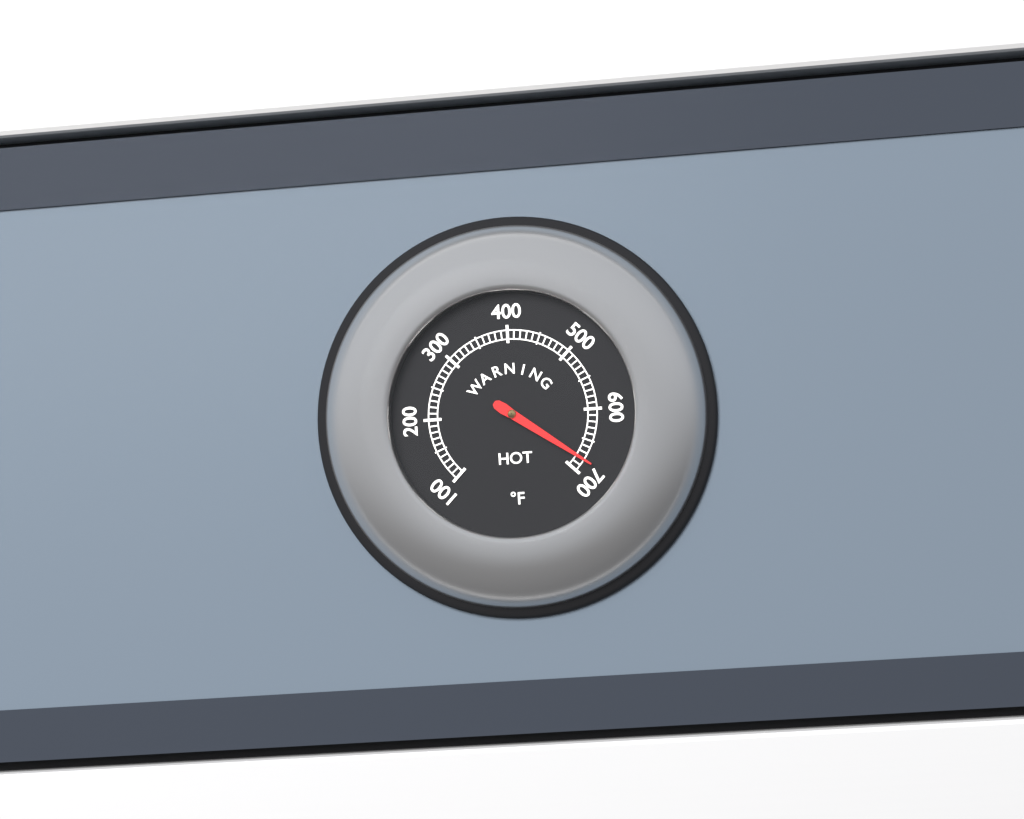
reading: 680 °F
